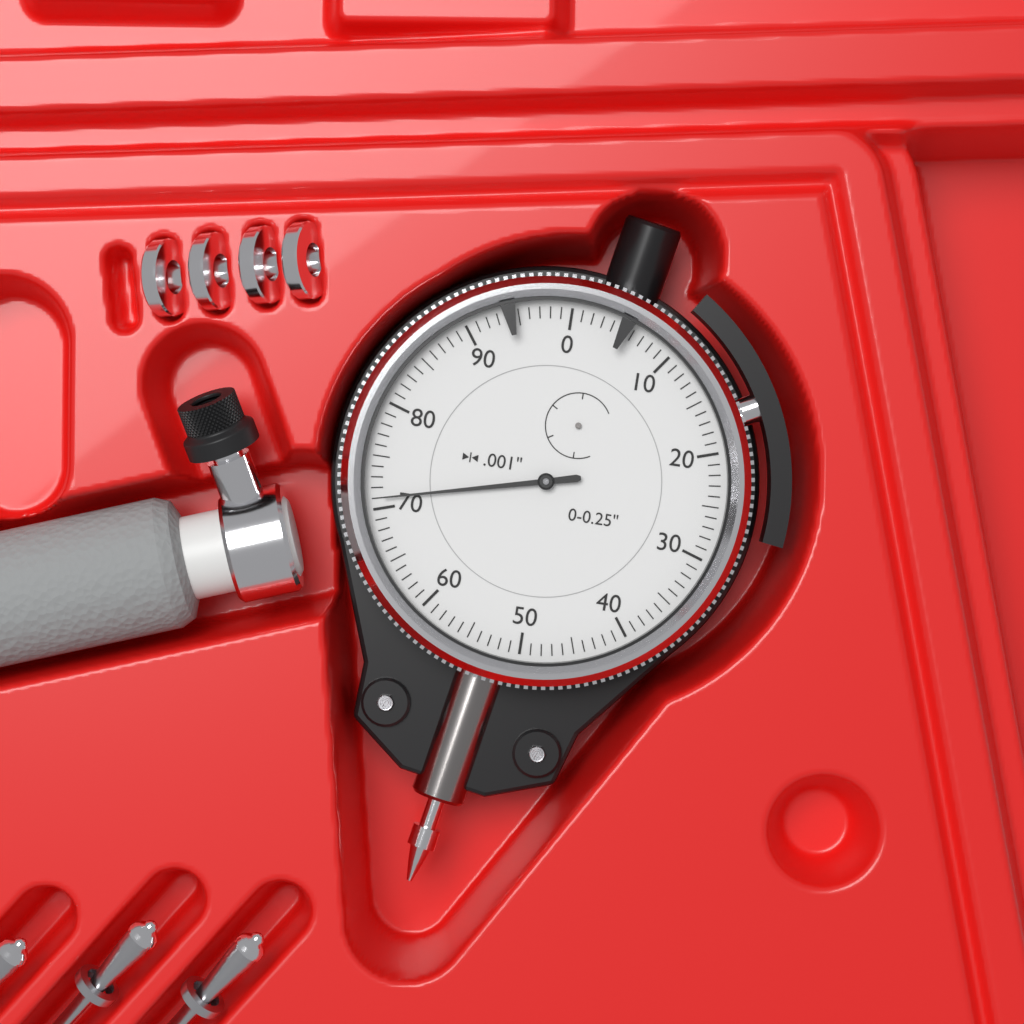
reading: 0.071 in
